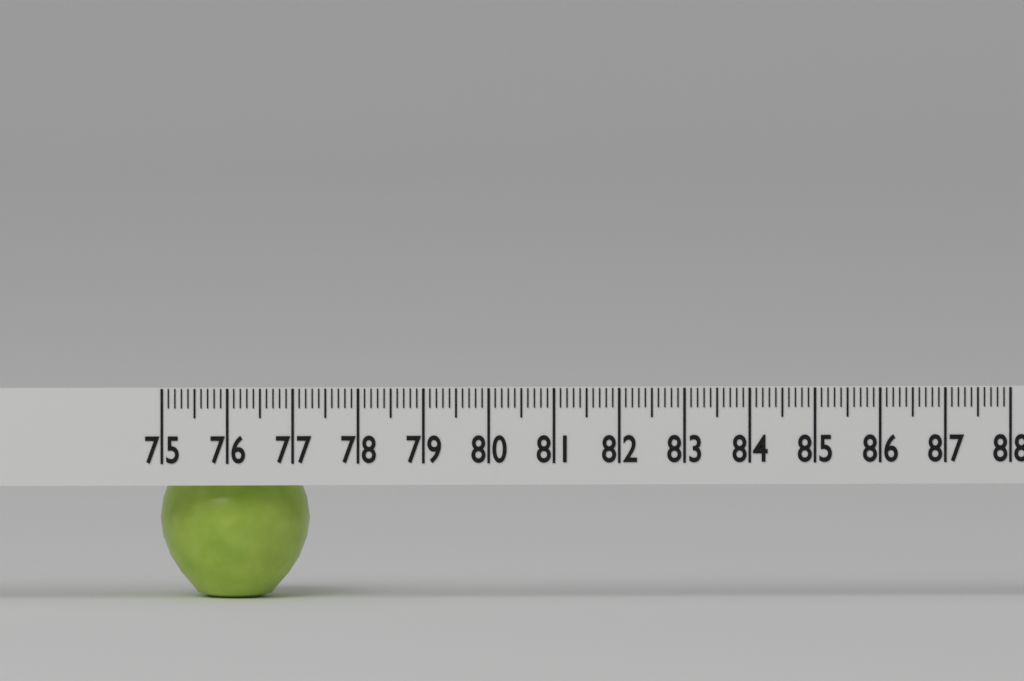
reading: 77.3 (no unit)
